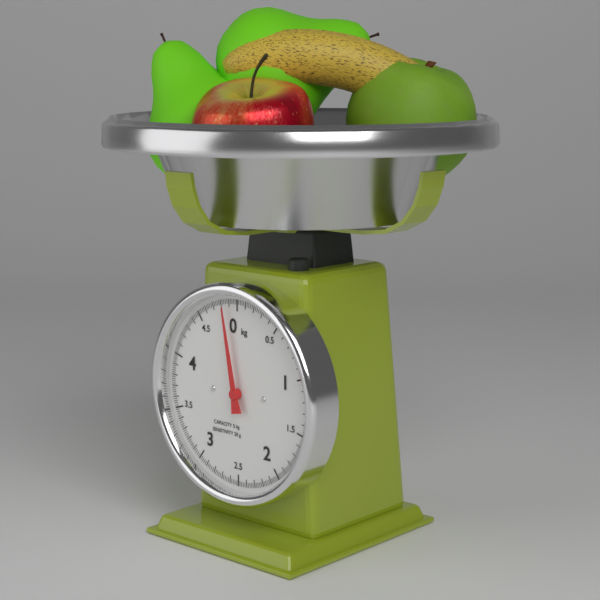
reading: 4.85 kg
